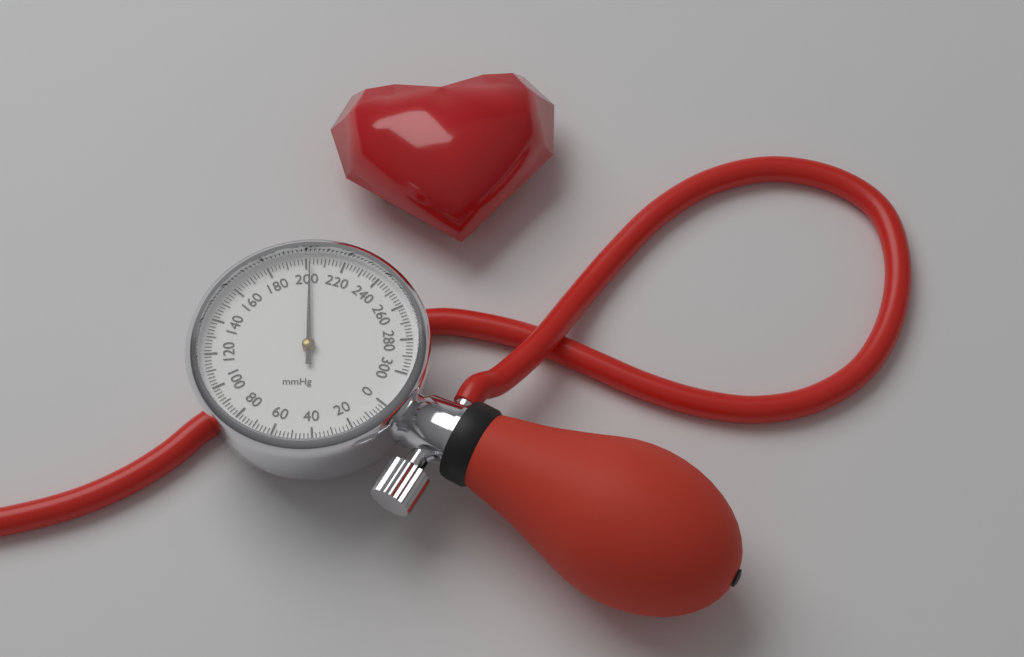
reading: 202 mmHg
